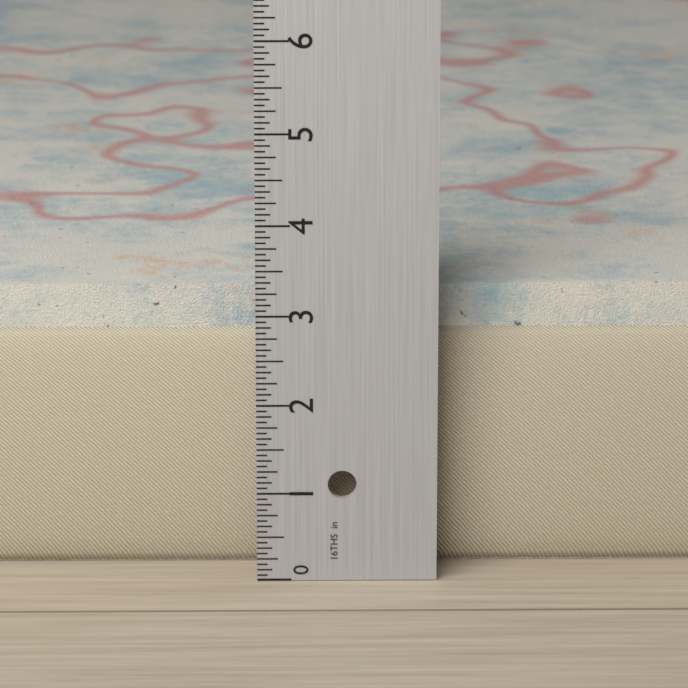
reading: 3.1875 in
